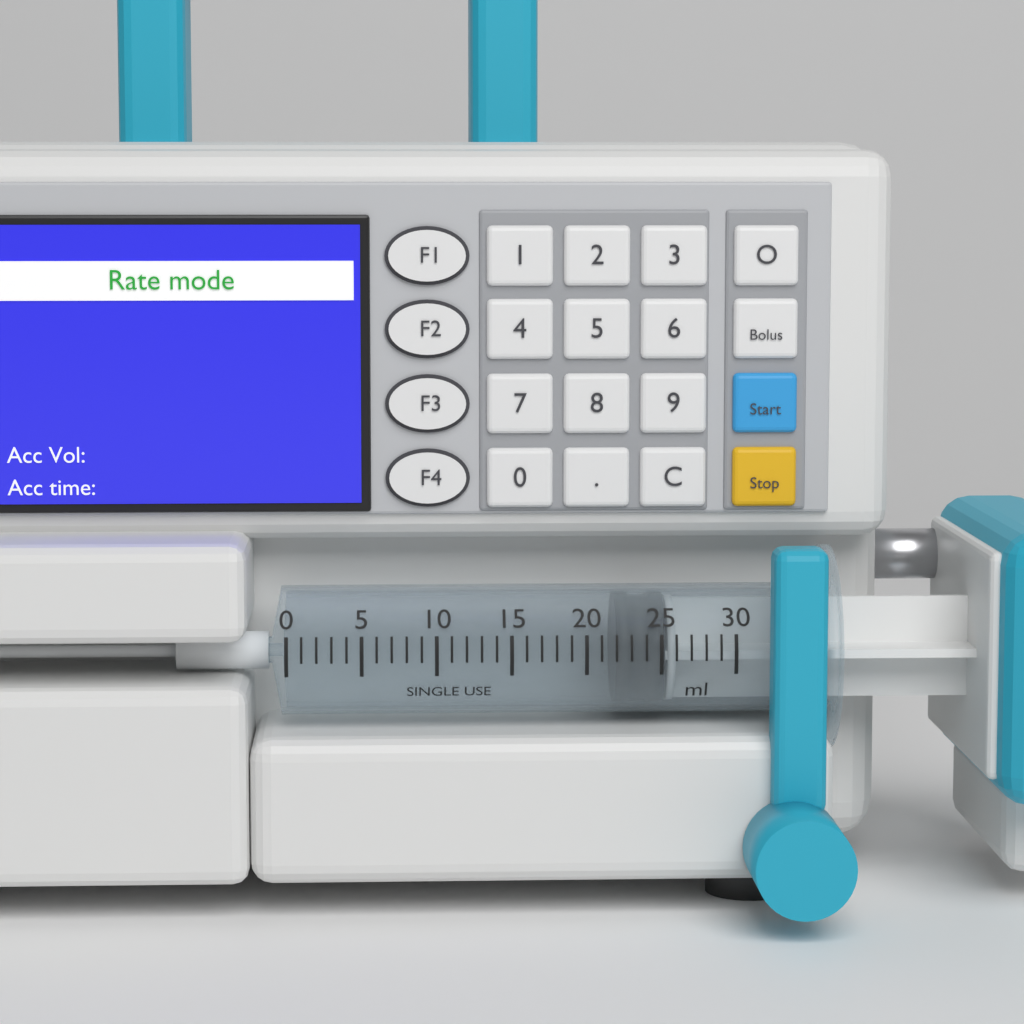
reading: 22 ml
